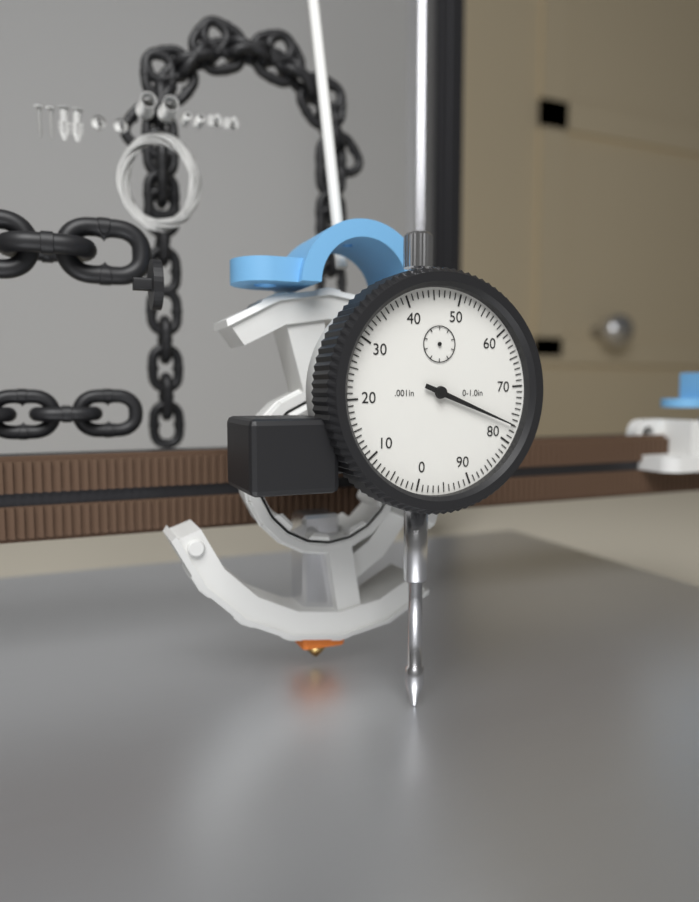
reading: 0.077 in
